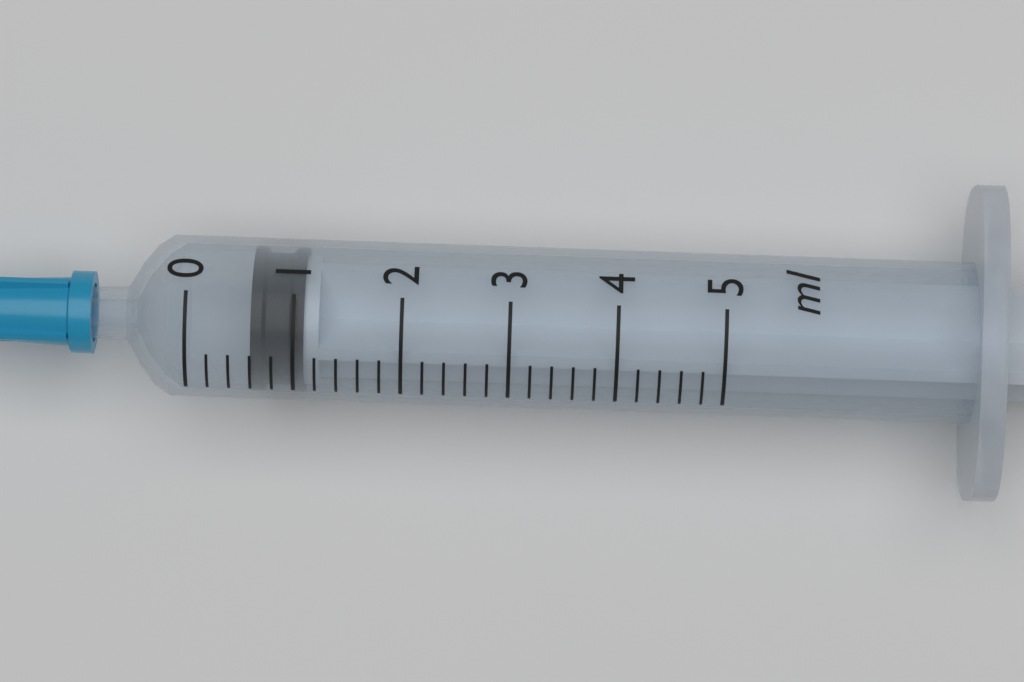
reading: 0.6 ml
